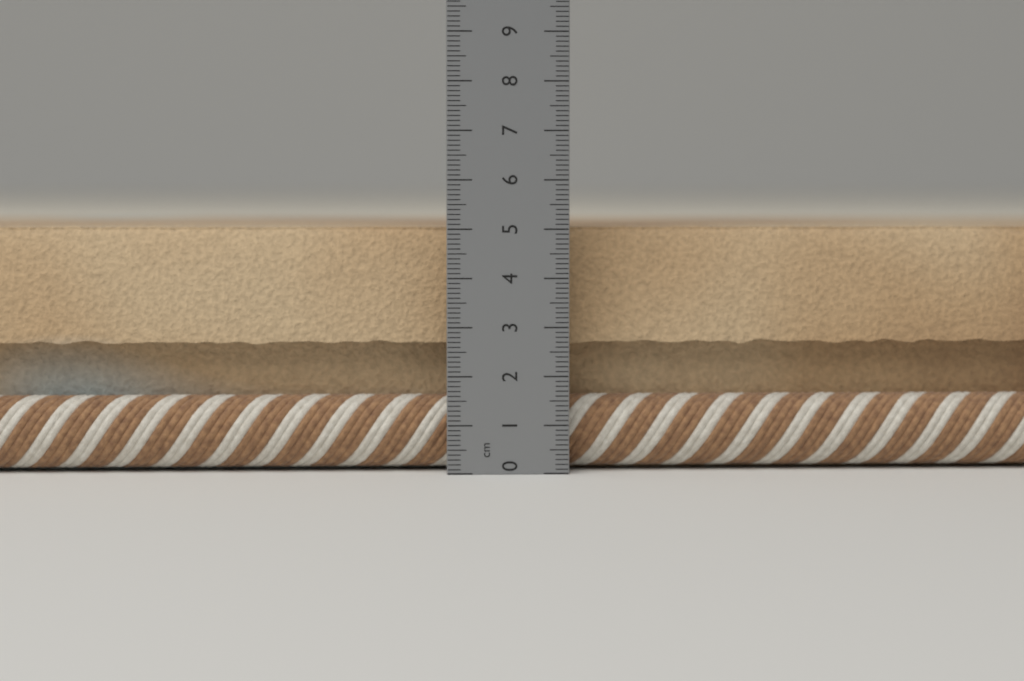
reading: 5.1 cm
